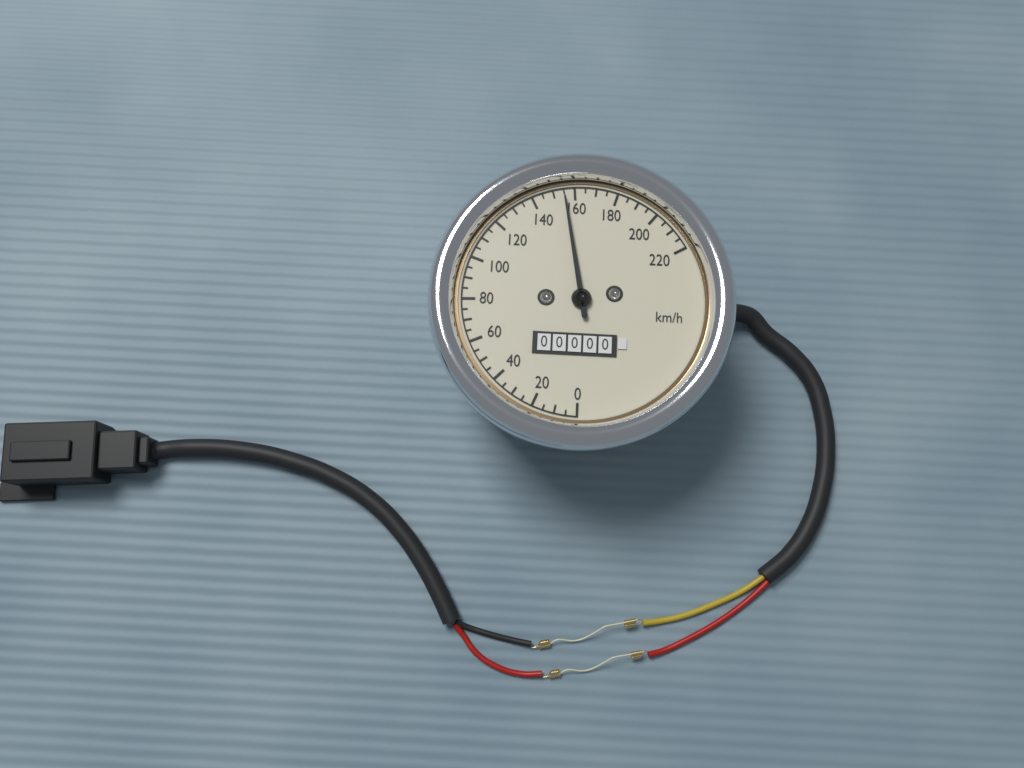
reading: 155 km/h
